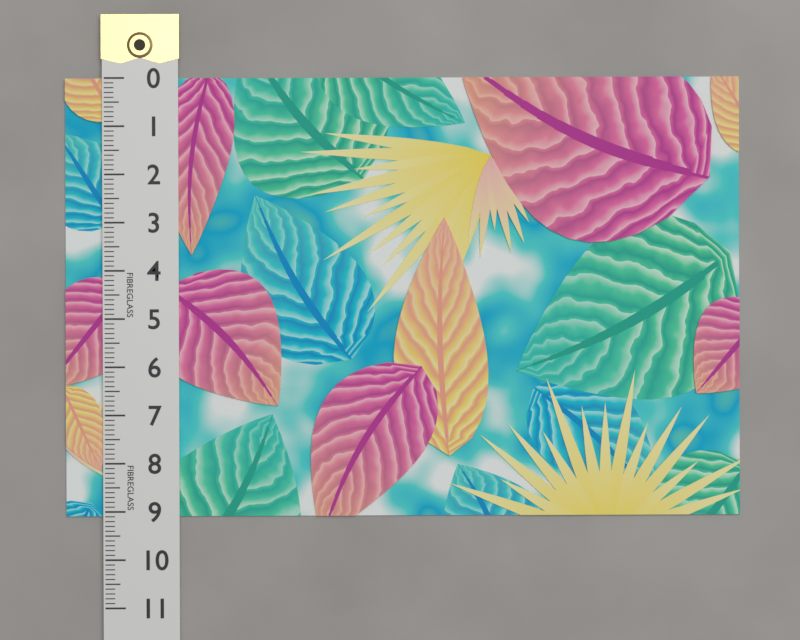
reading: 9.1 (no unit)
